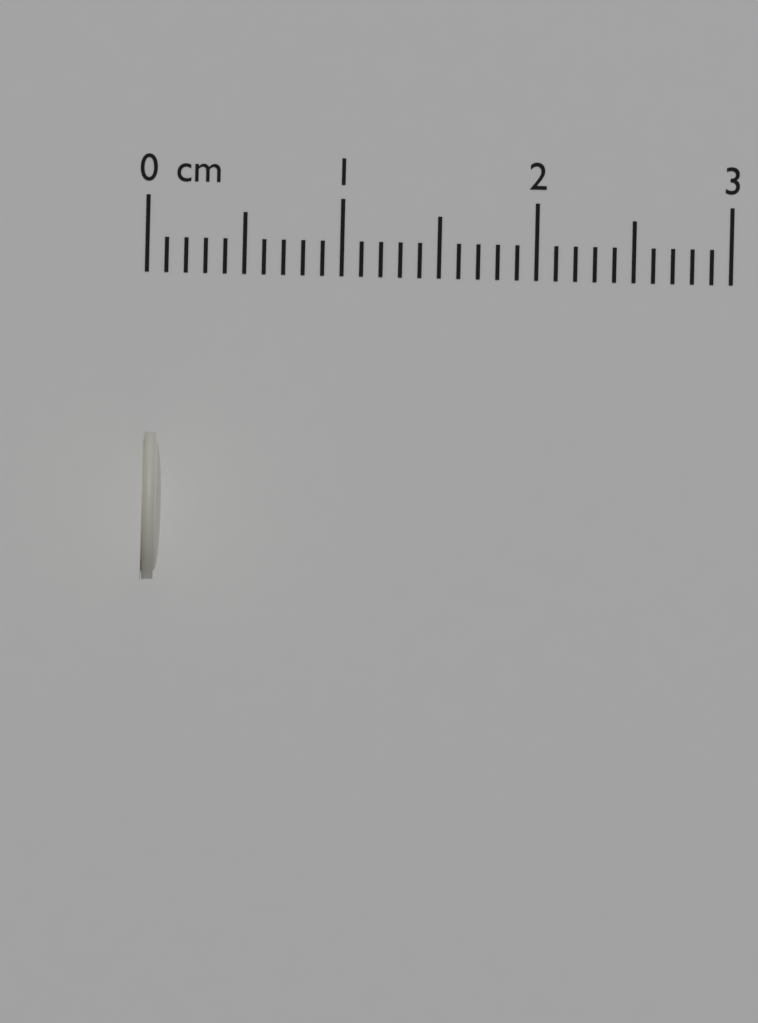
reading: 0.1 cm
